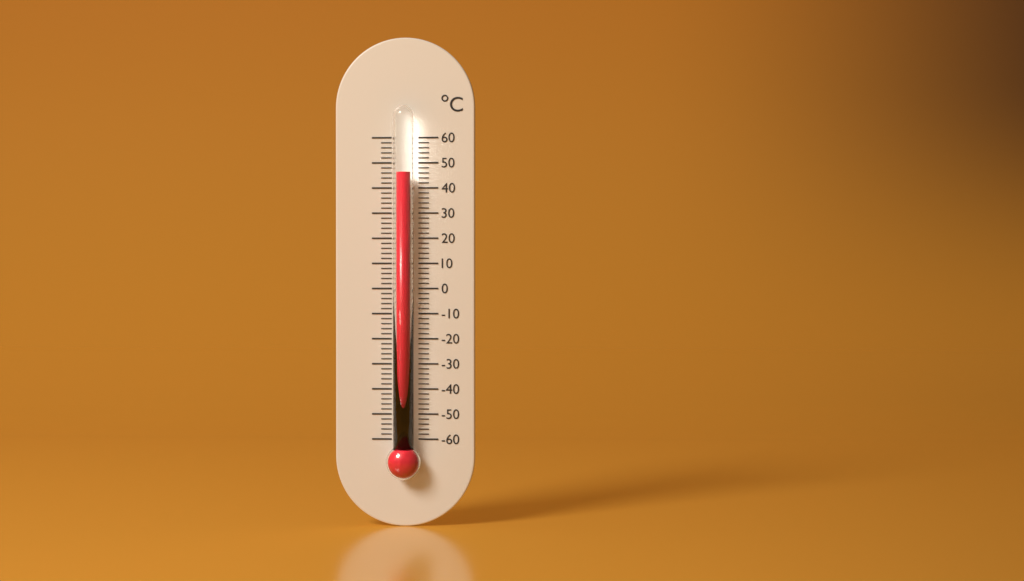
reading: 46 °C
